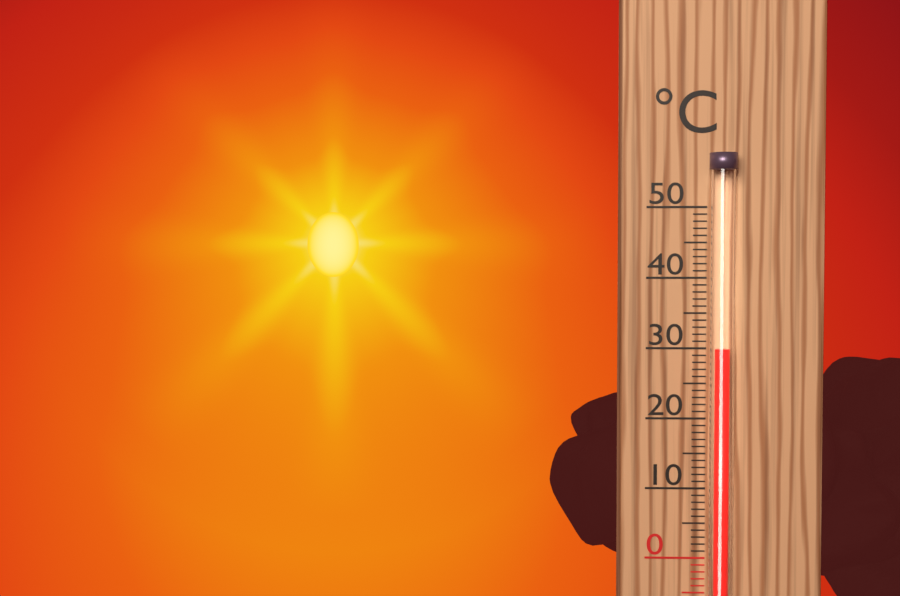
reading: 30 °C
